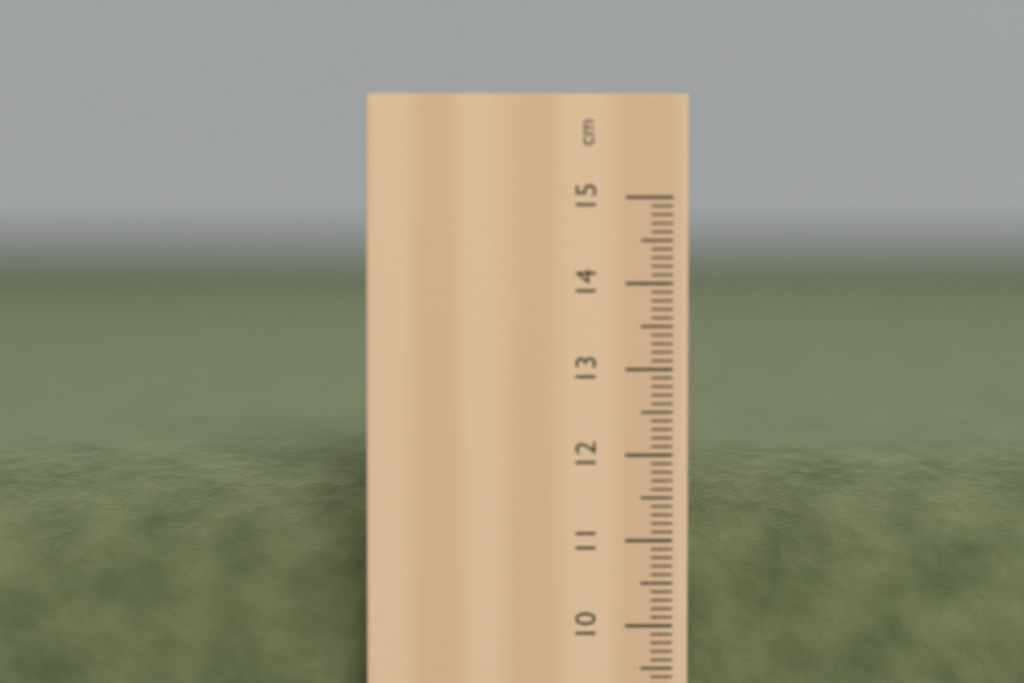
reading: 11.8 cm
